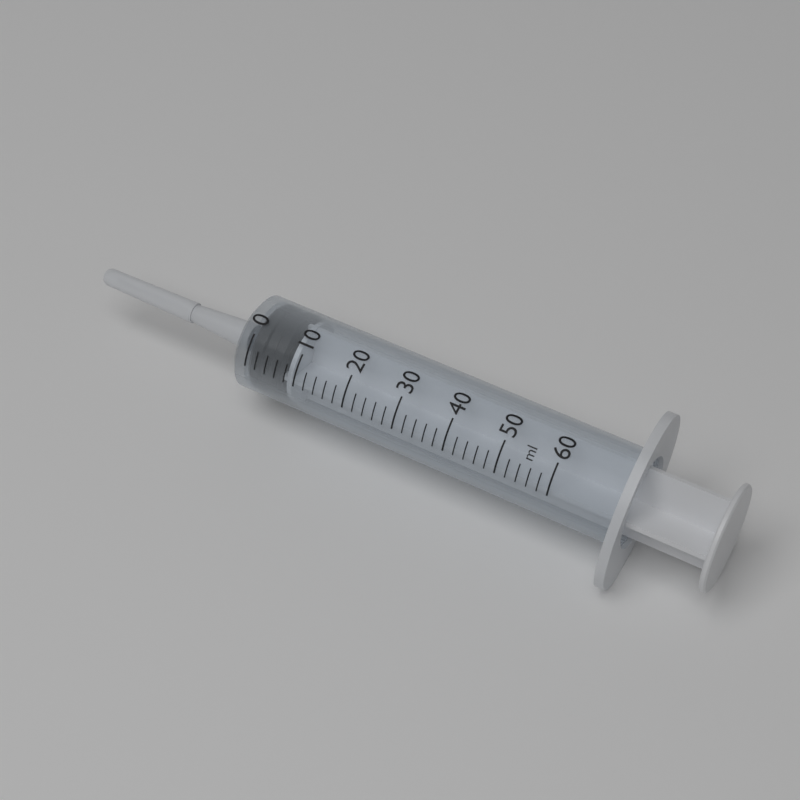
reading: 0 ml
